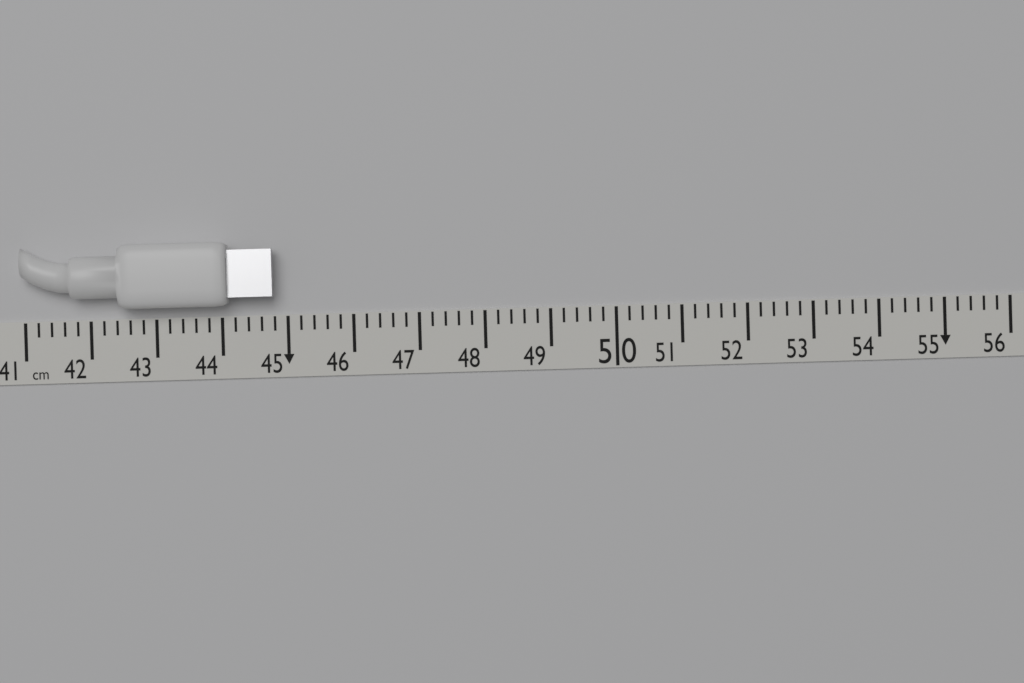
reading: 44.8 cm
